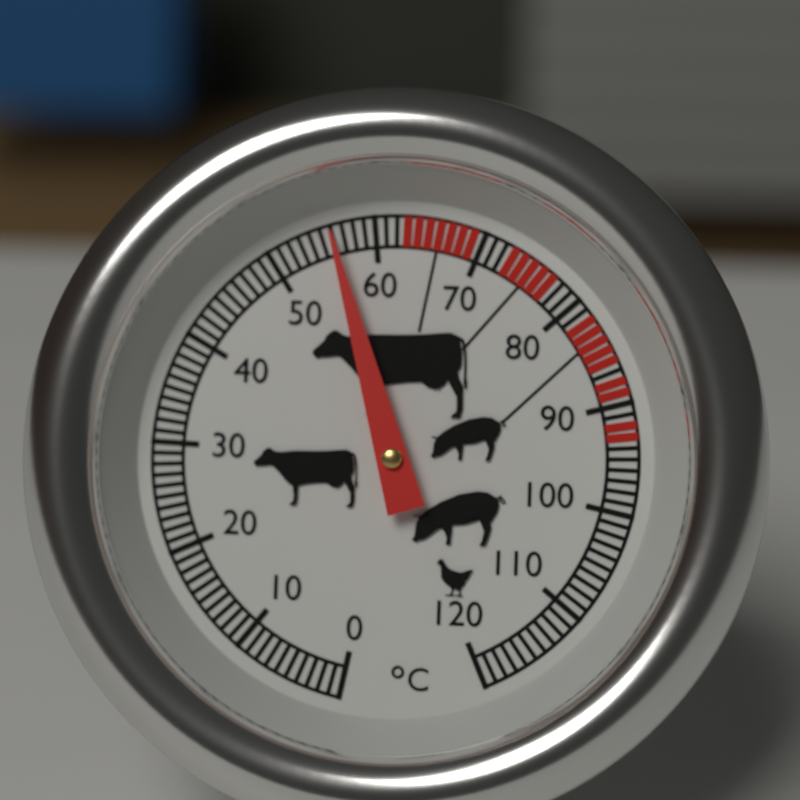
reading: 56 °C
